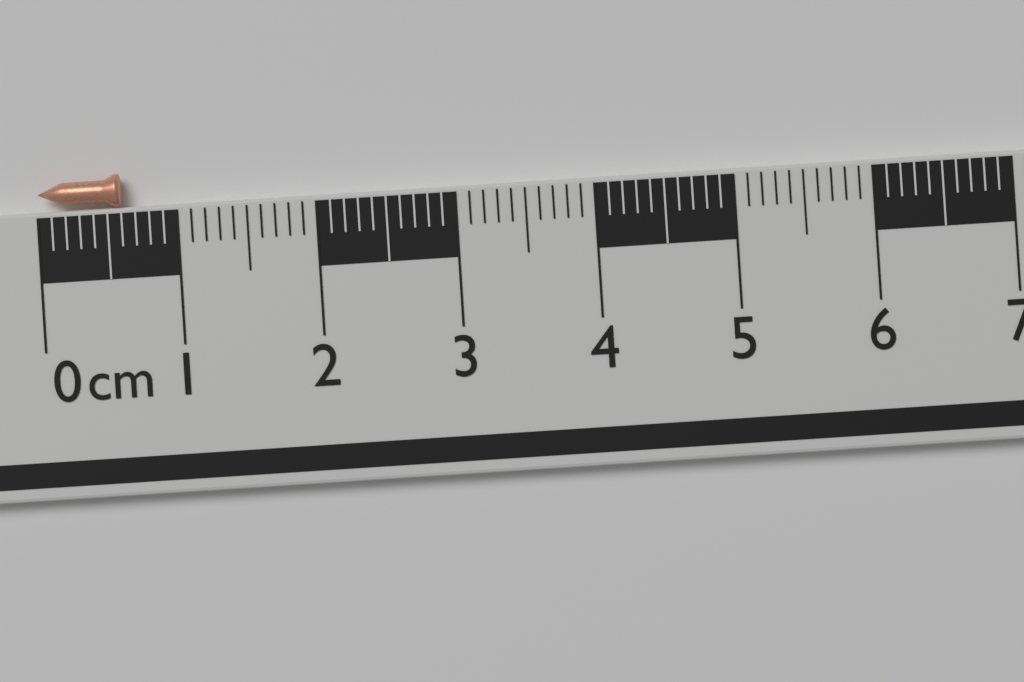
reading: 0.6 cm
